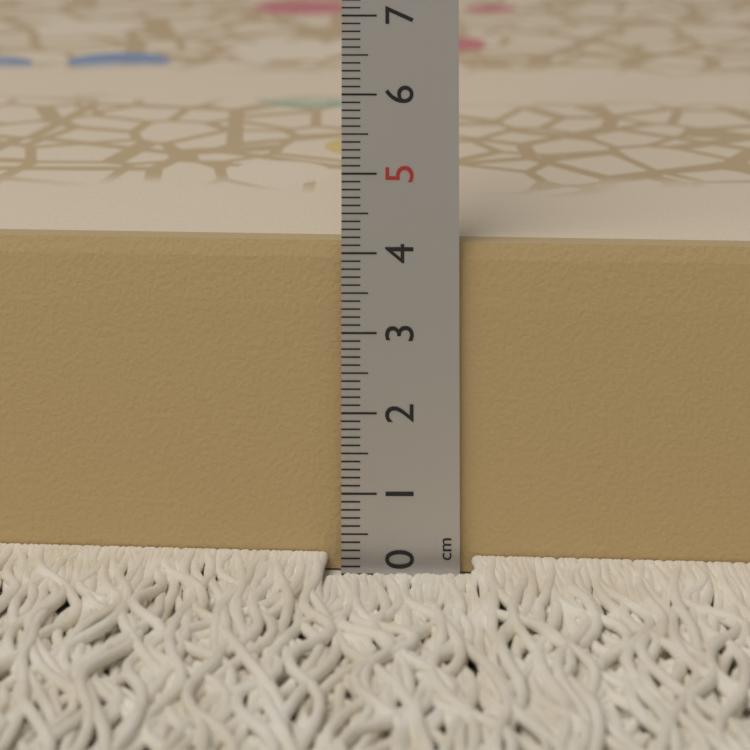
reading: 4.1 cm
